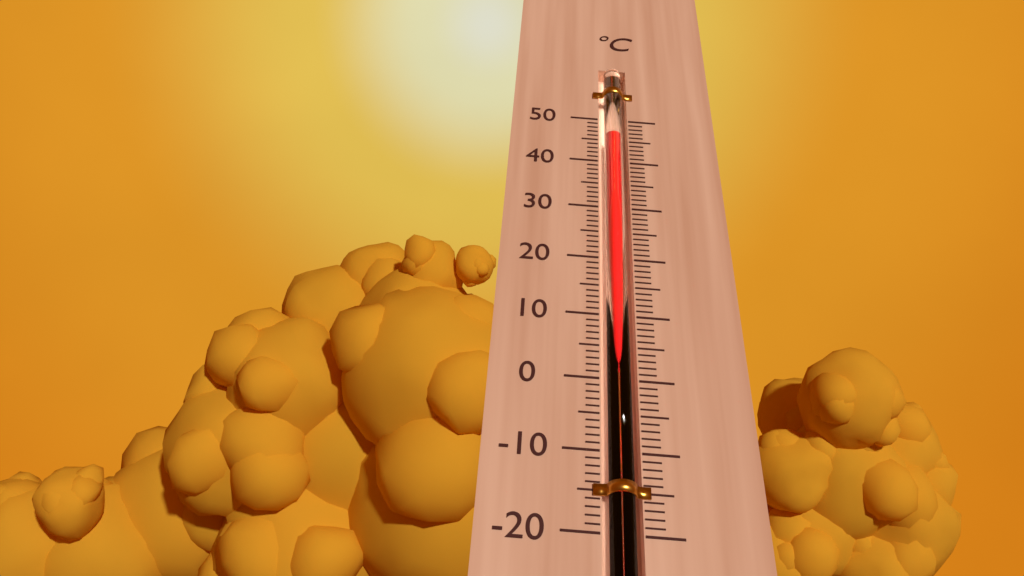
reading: 46 °C
